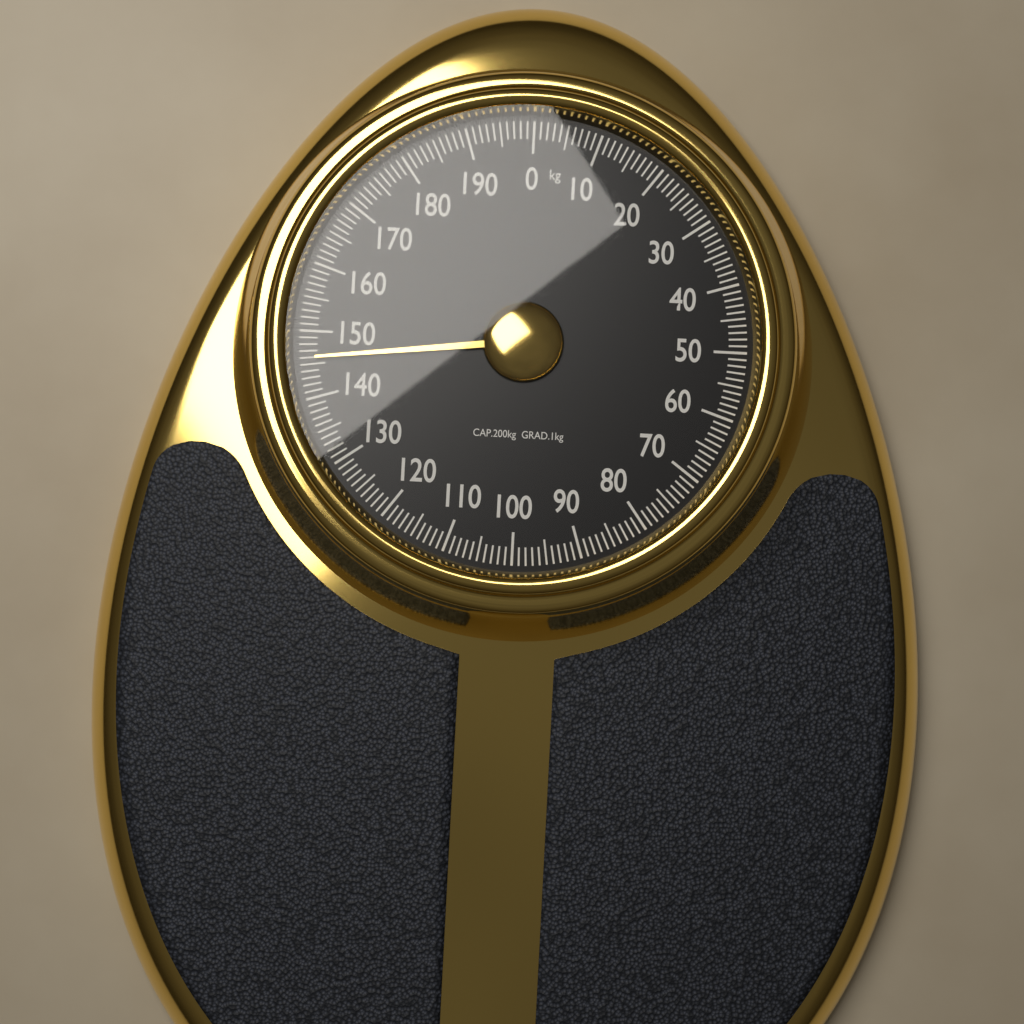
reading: 146 kg
